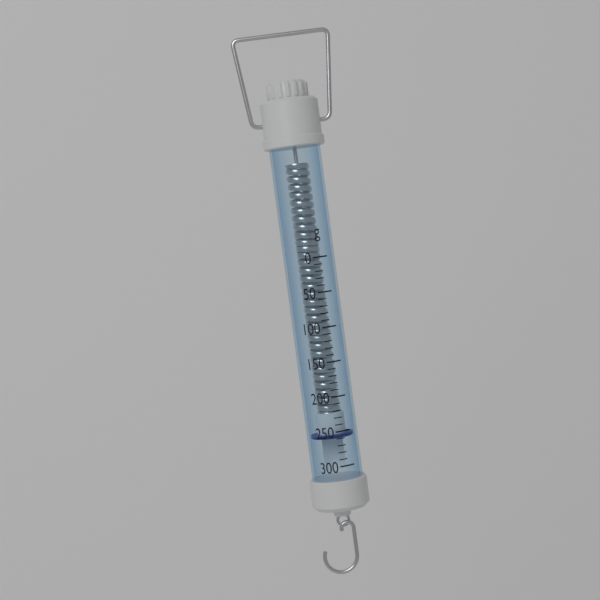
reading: 260 g
